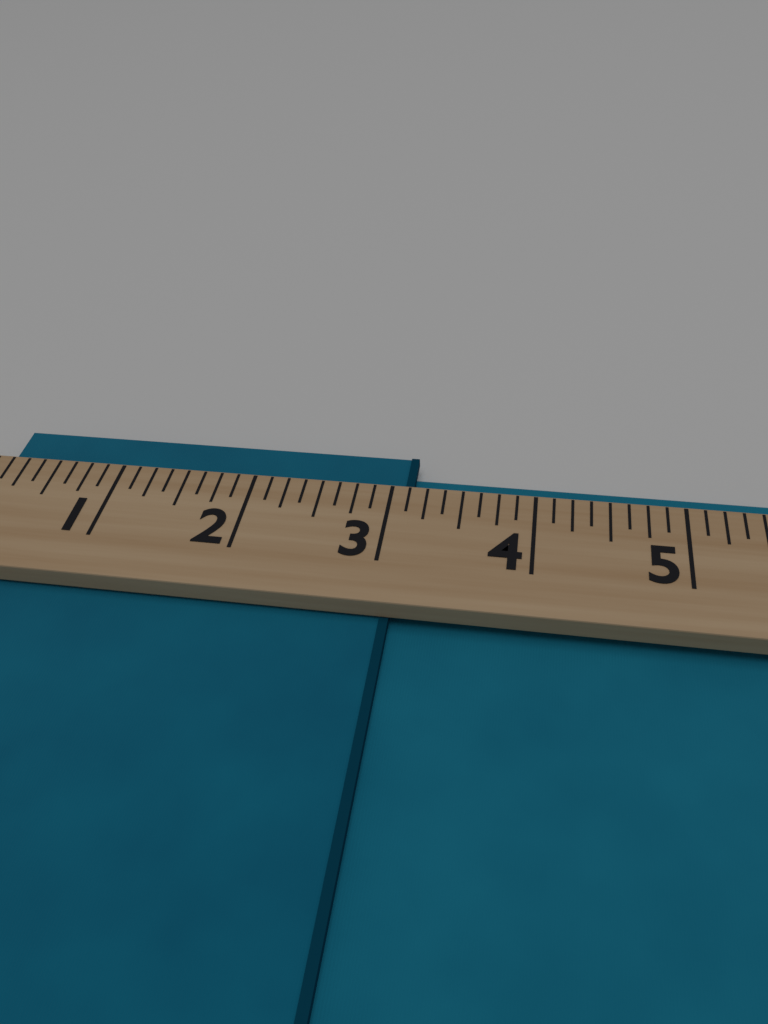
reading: 3.125 (no unit)
